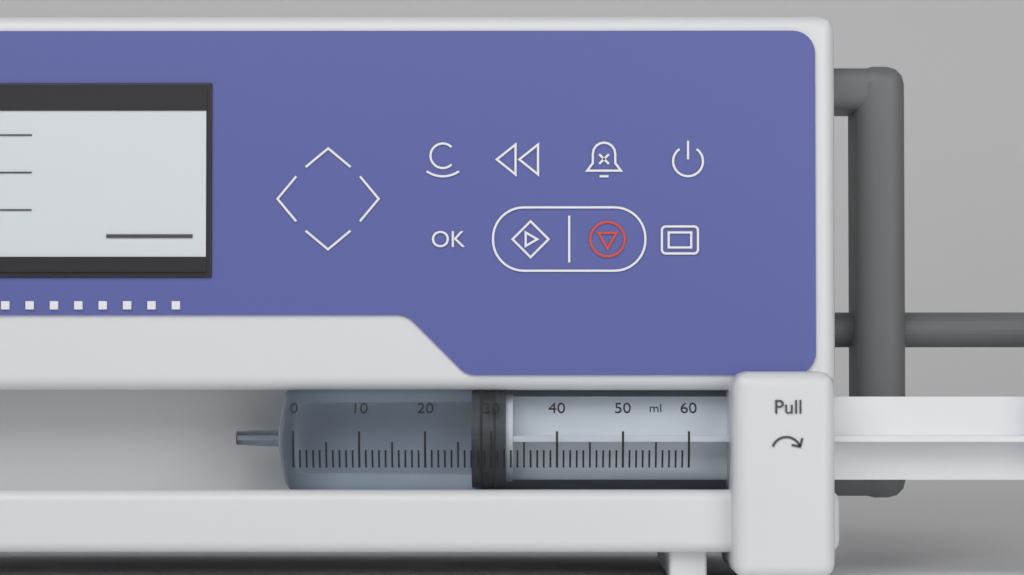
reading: 27 ml
